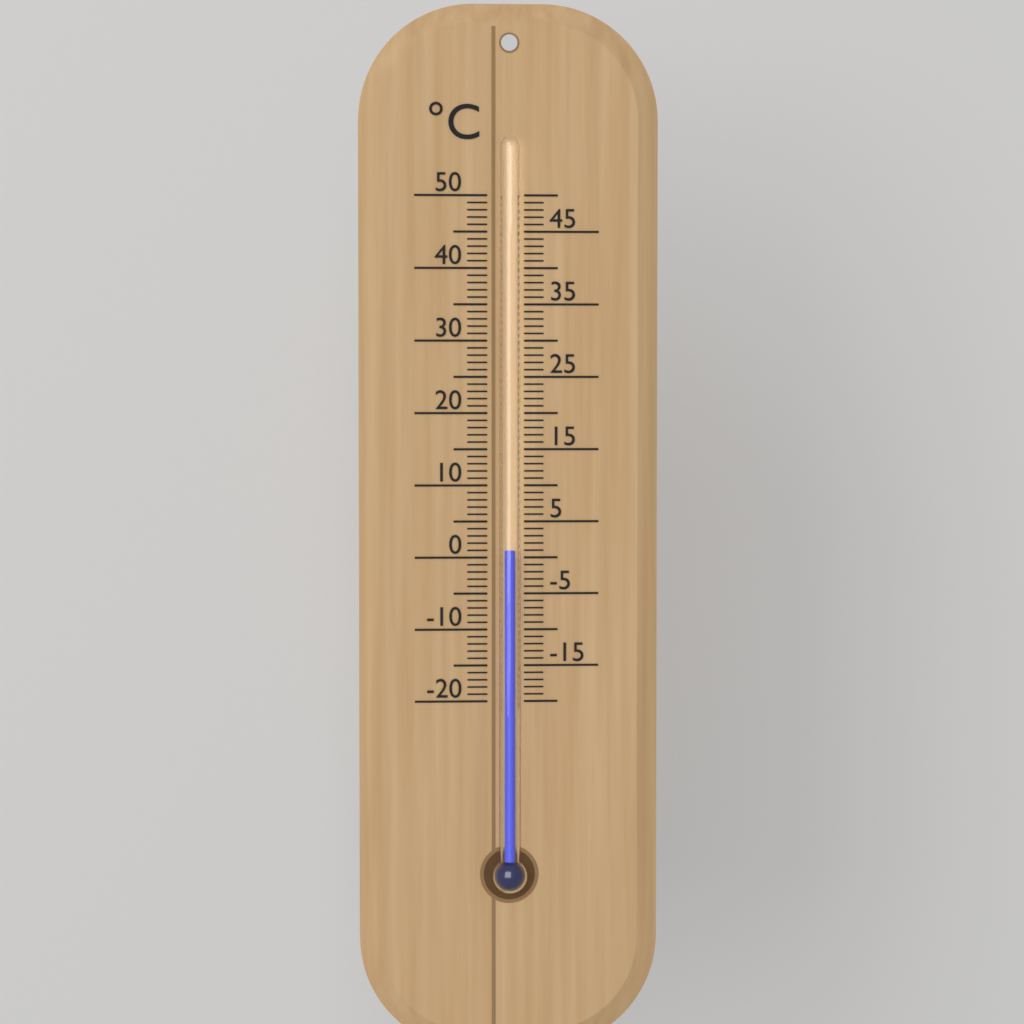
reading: 1 °C
